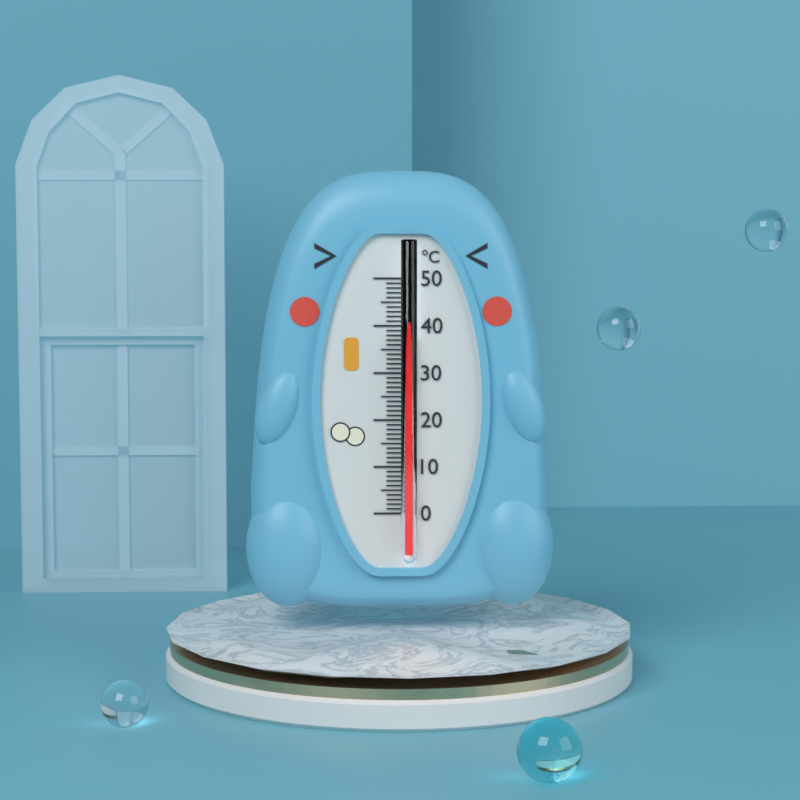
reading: 39 °C
